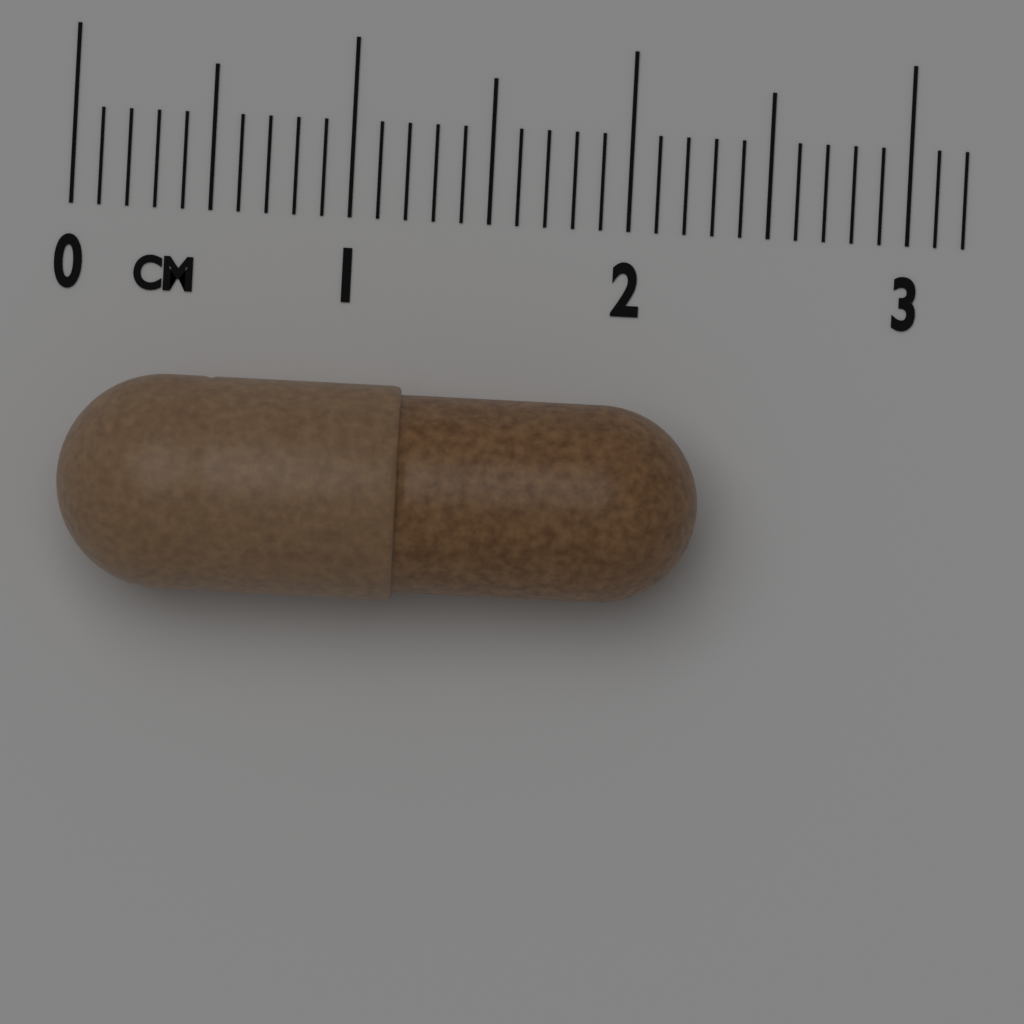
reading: 2.3 cm
